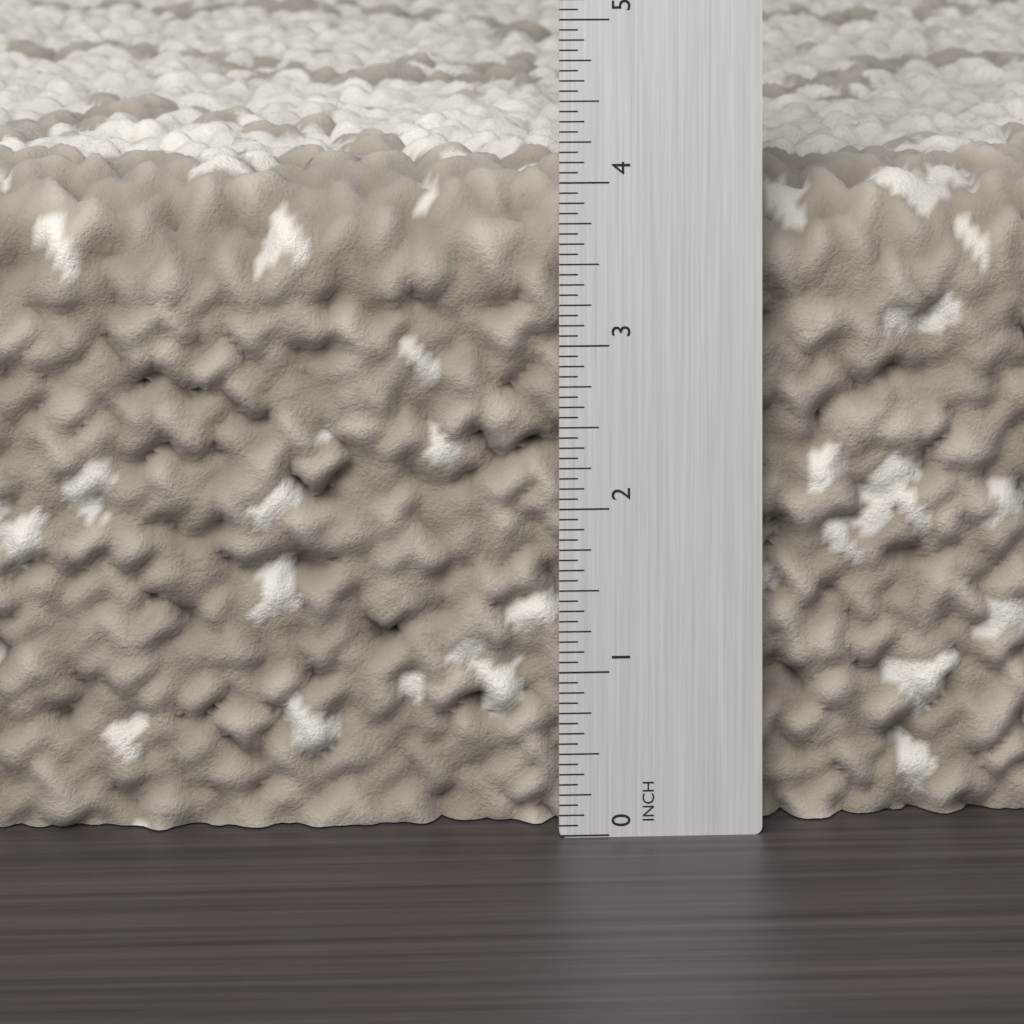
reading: 4.0625 in
